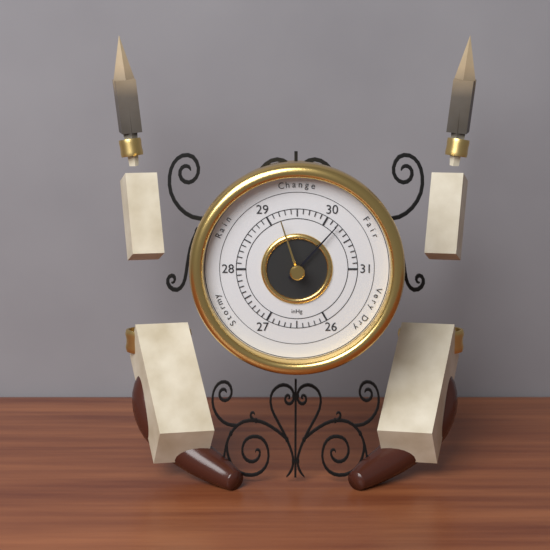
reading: 30.2 inHg
